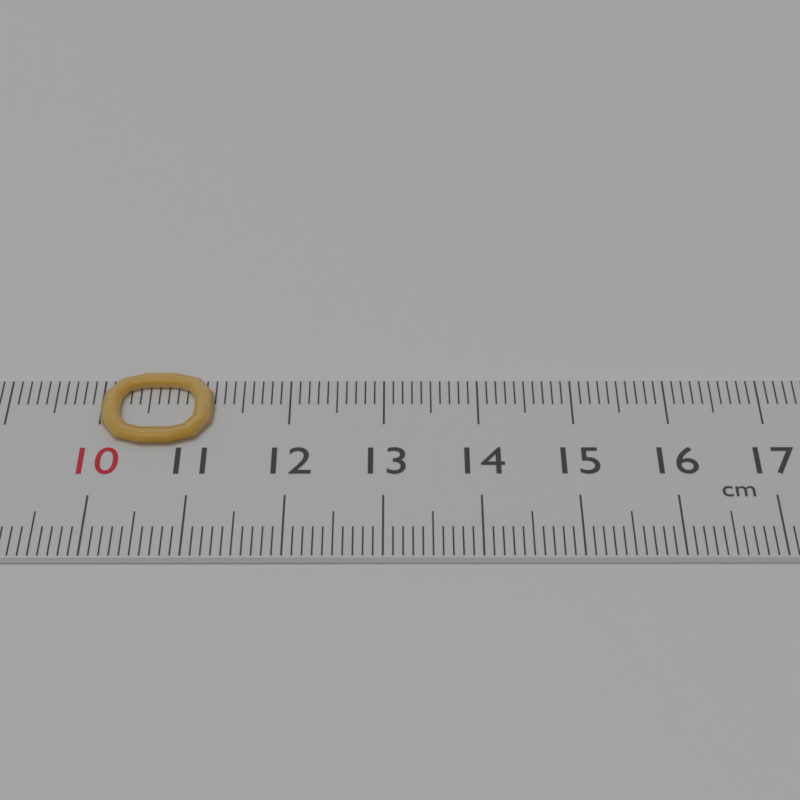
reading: 11.2 cm
